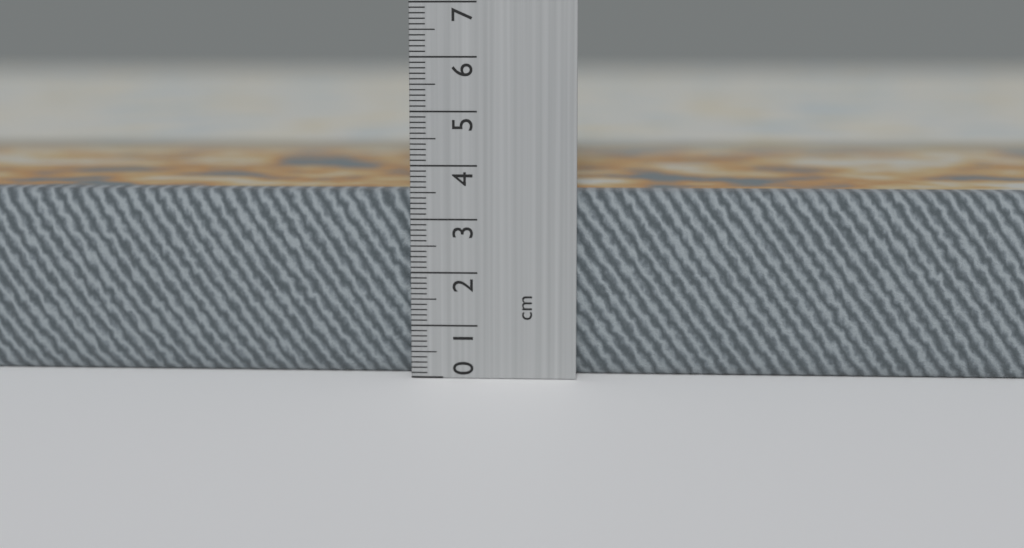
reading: 3.5 cm
